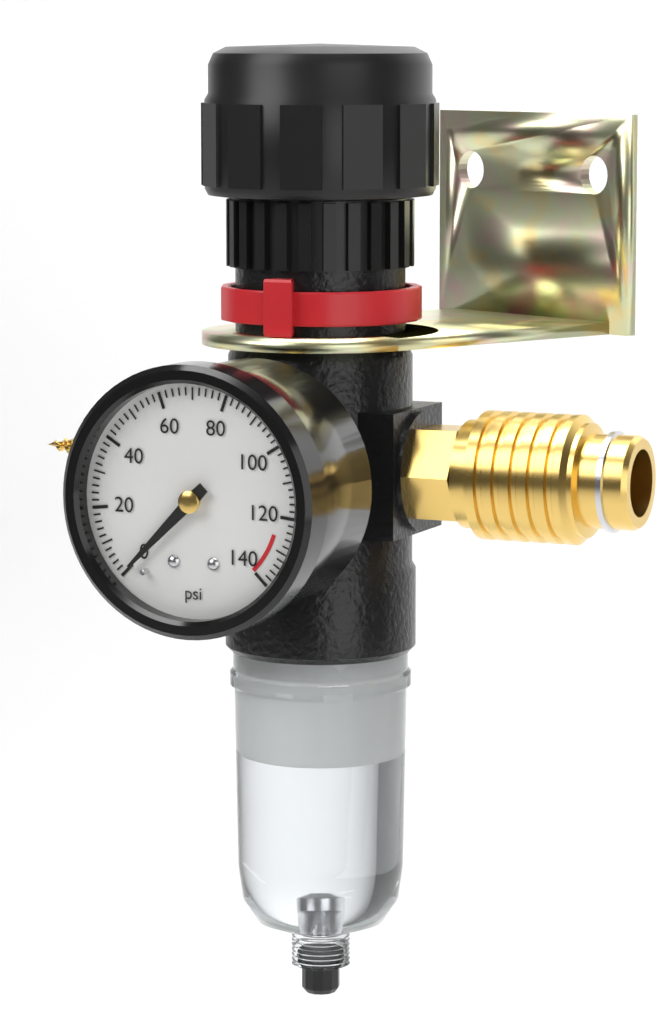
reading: 0 psi
